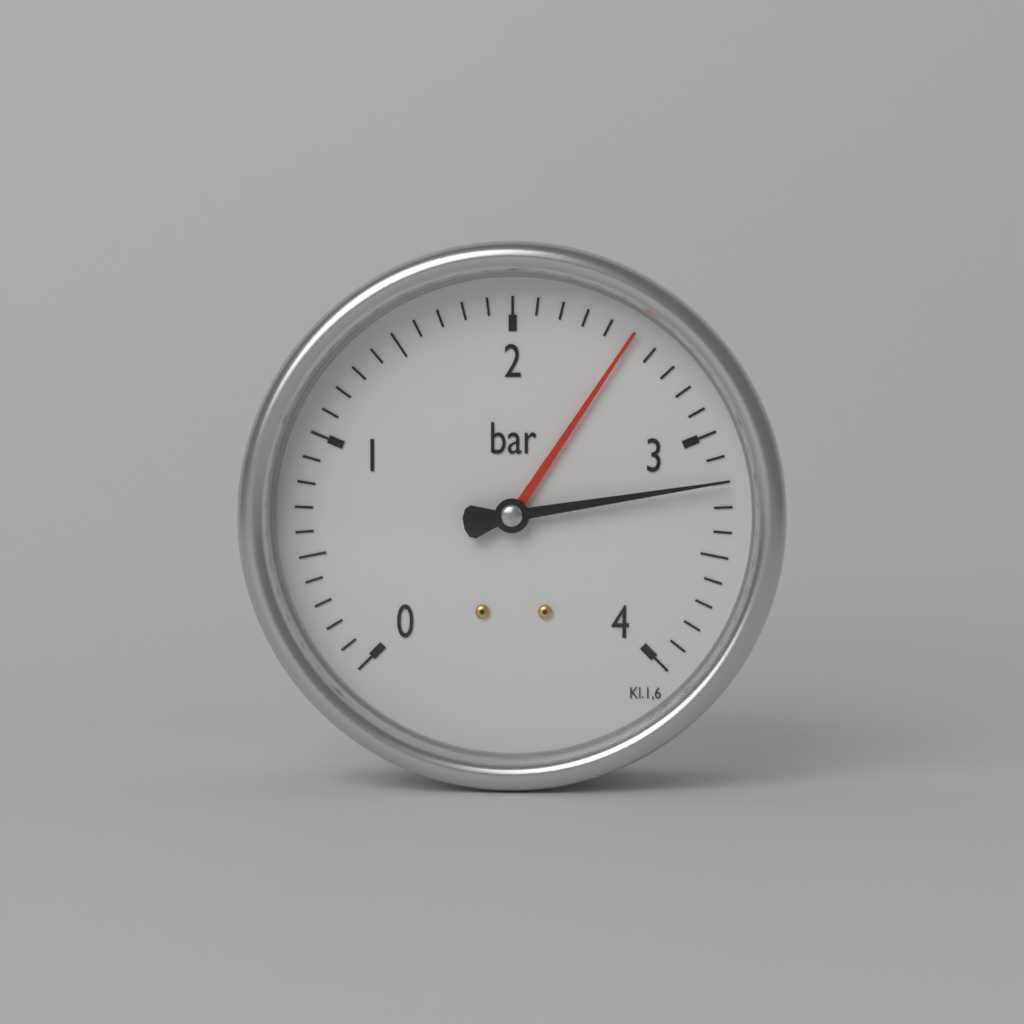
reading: 3.2 bar
